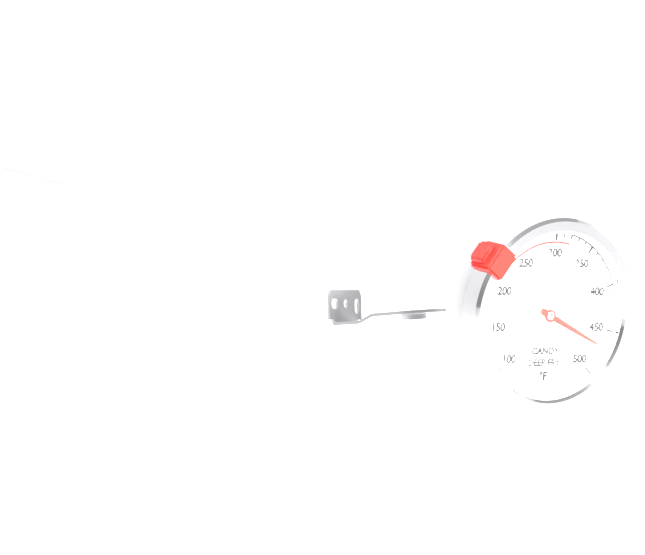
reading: 470 °F
